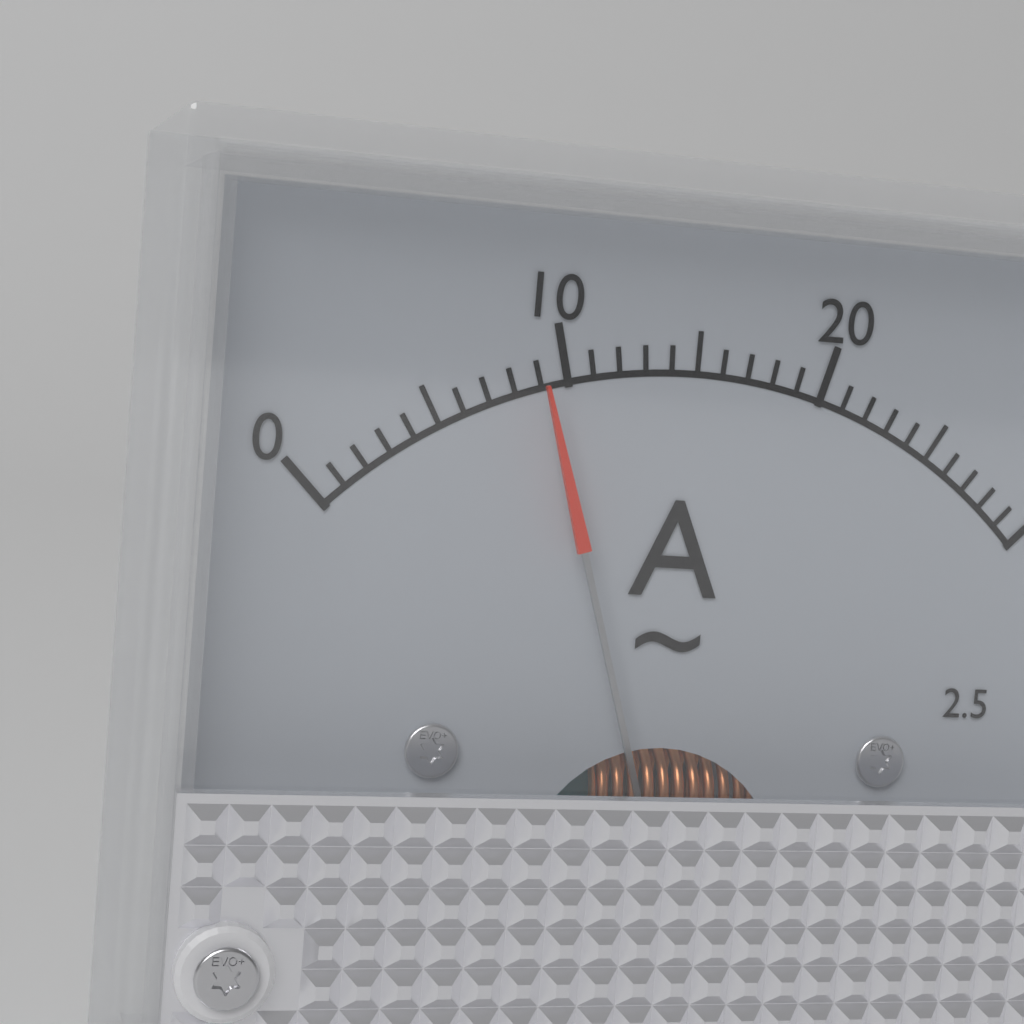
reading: 9 A
